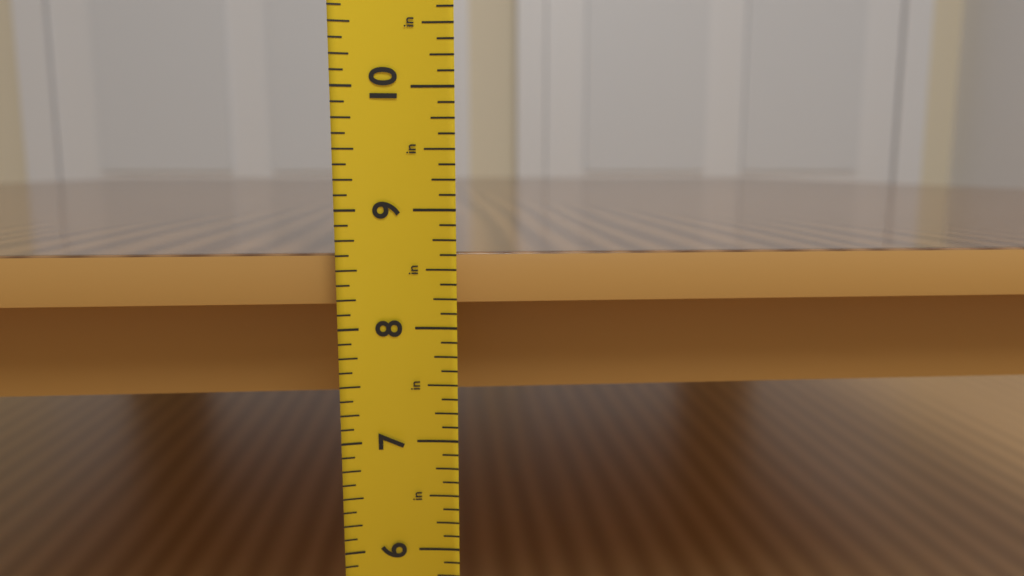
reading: 8.625 in
